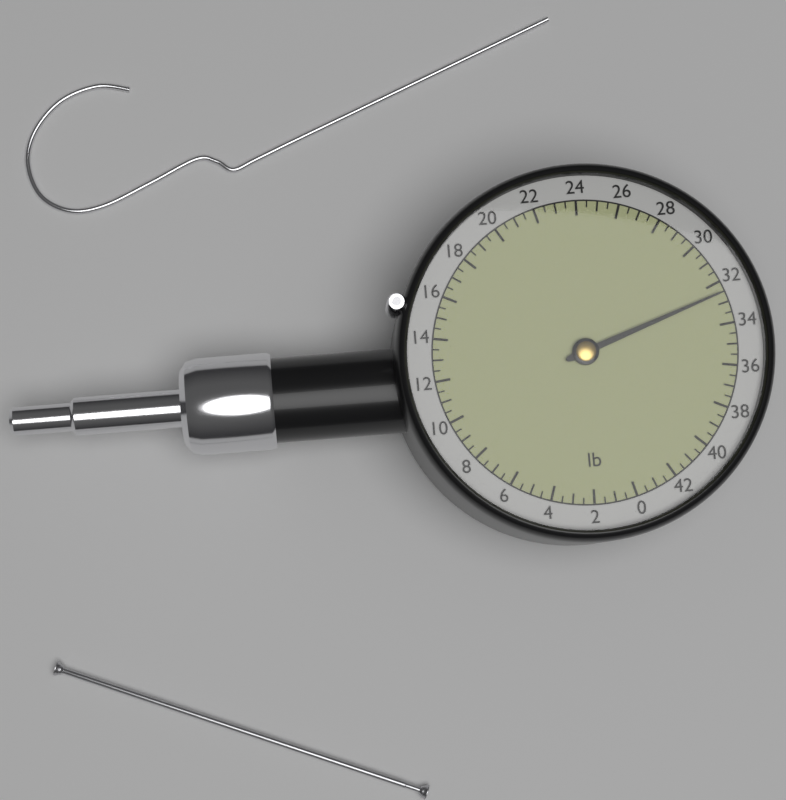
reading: 32.5 lb
